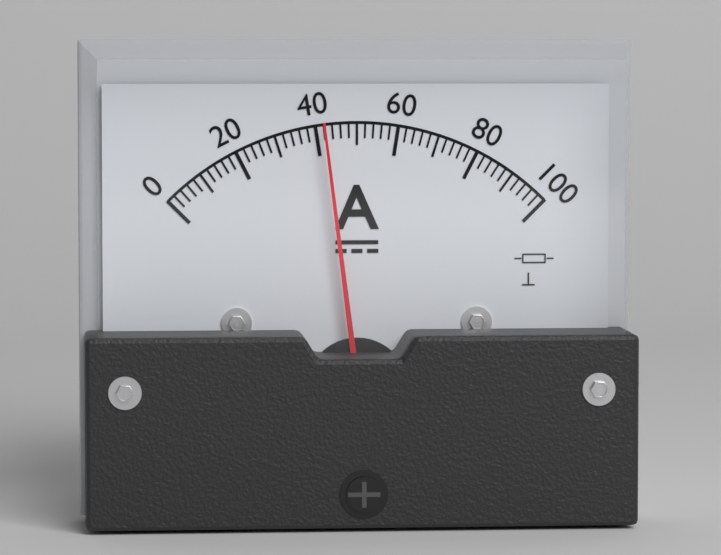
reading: 42 A
